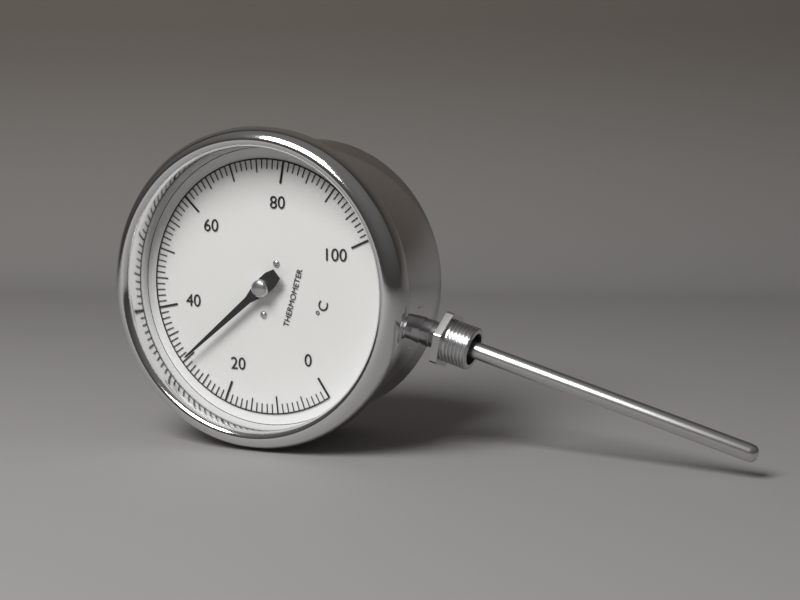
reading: 30 °C
